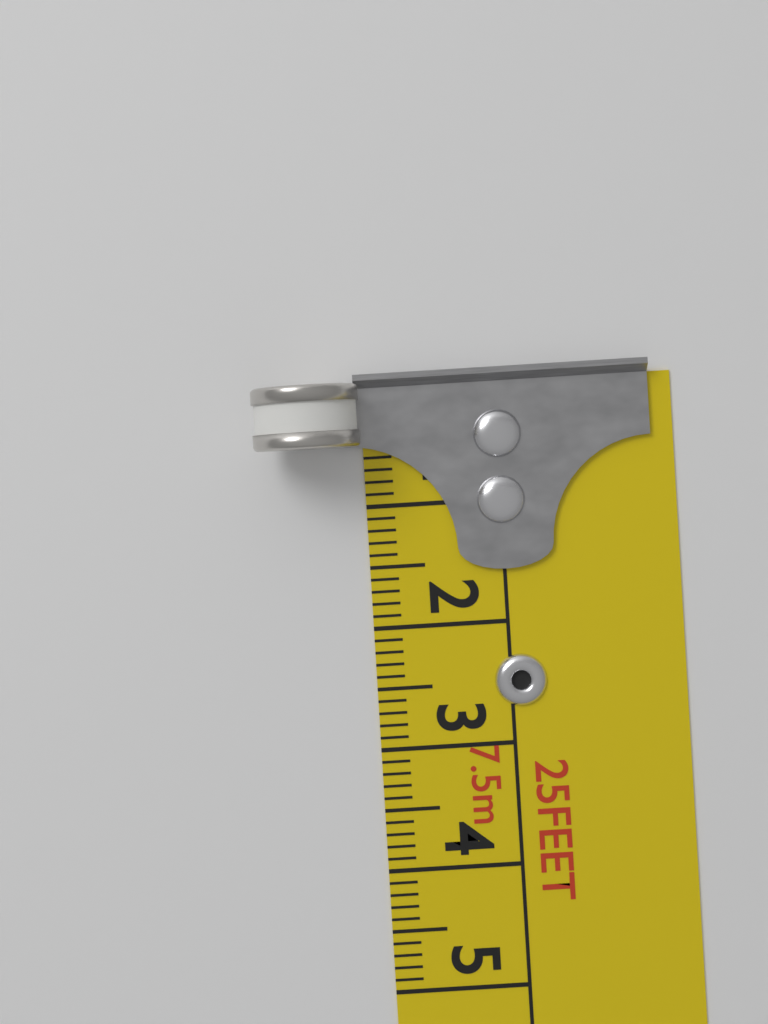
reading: 0.5 cm
